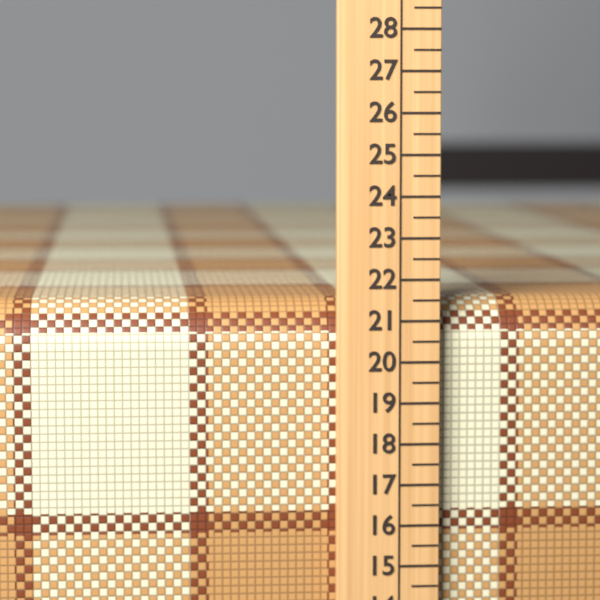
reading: 21.5 (no unit)
